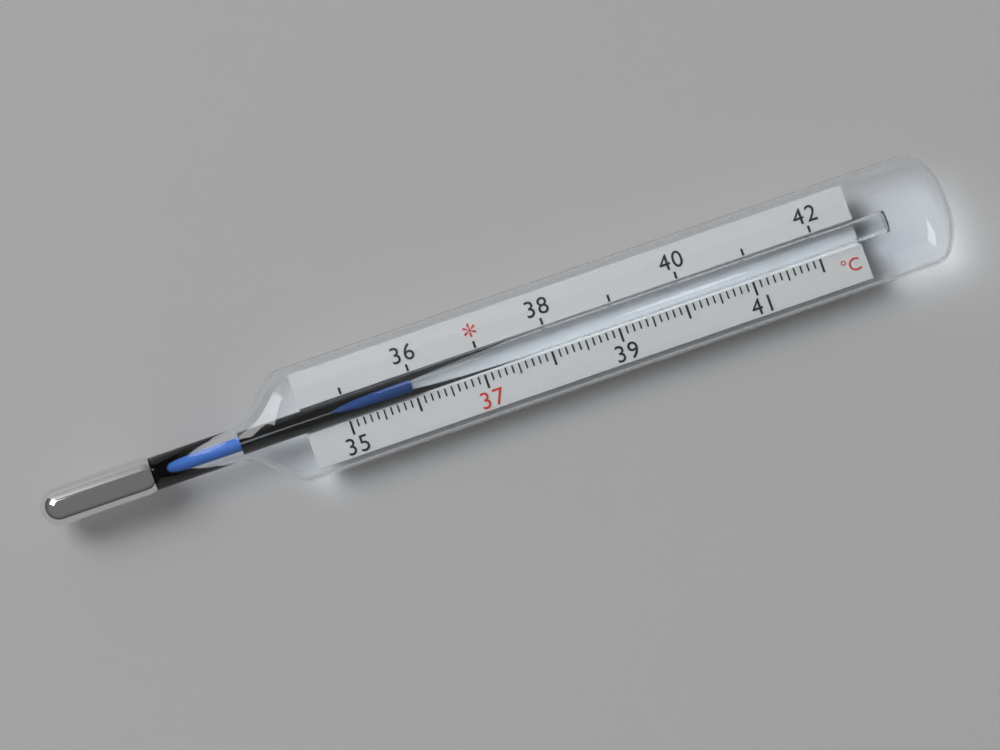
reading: 36.0 °C
